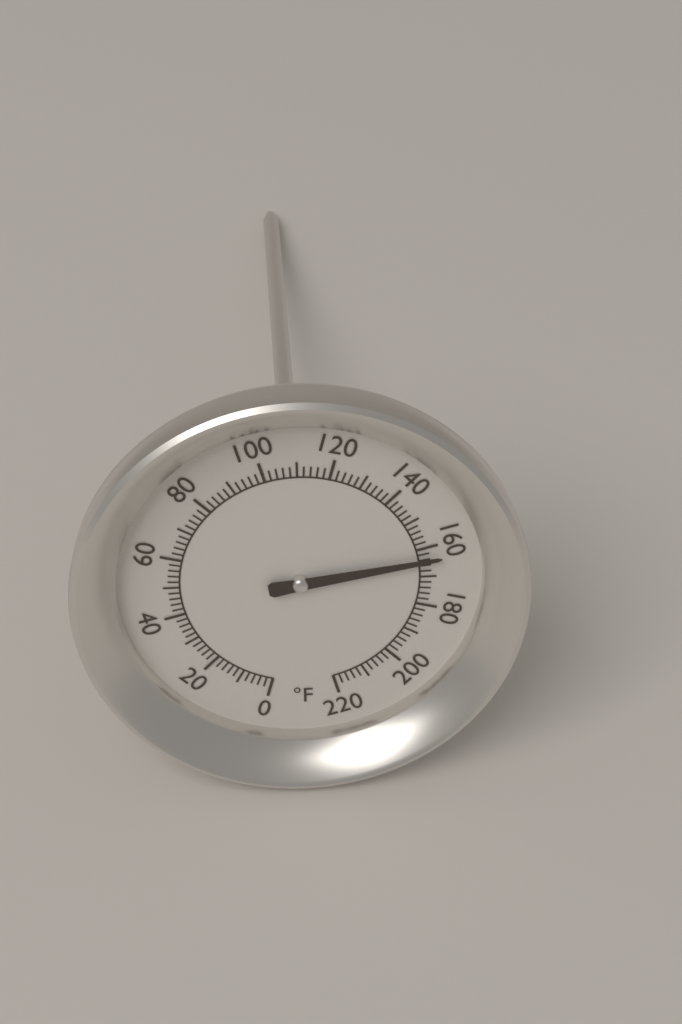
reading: 164 °F
